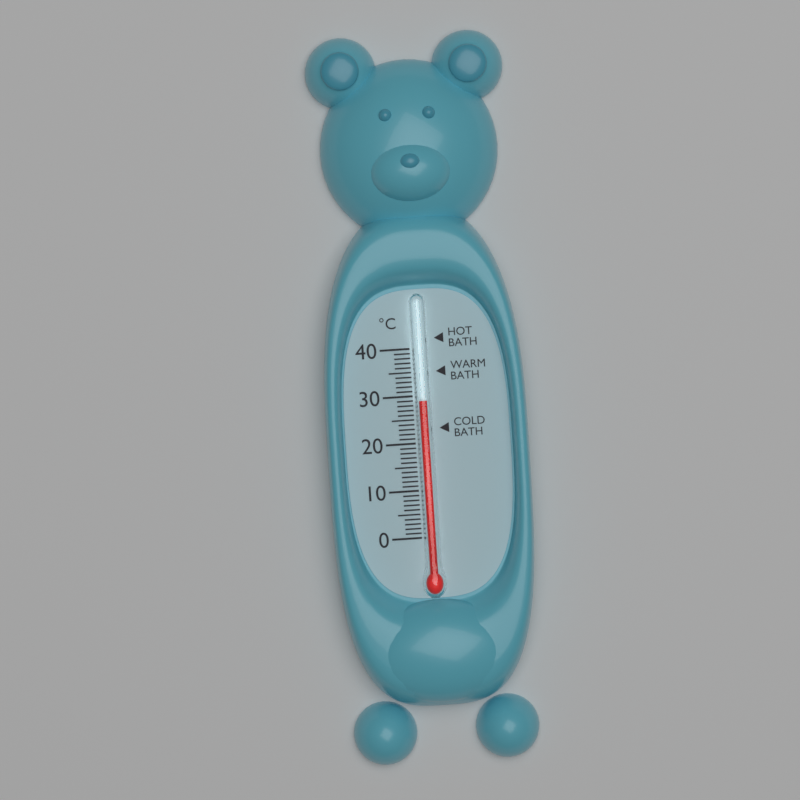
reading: 29 °C
